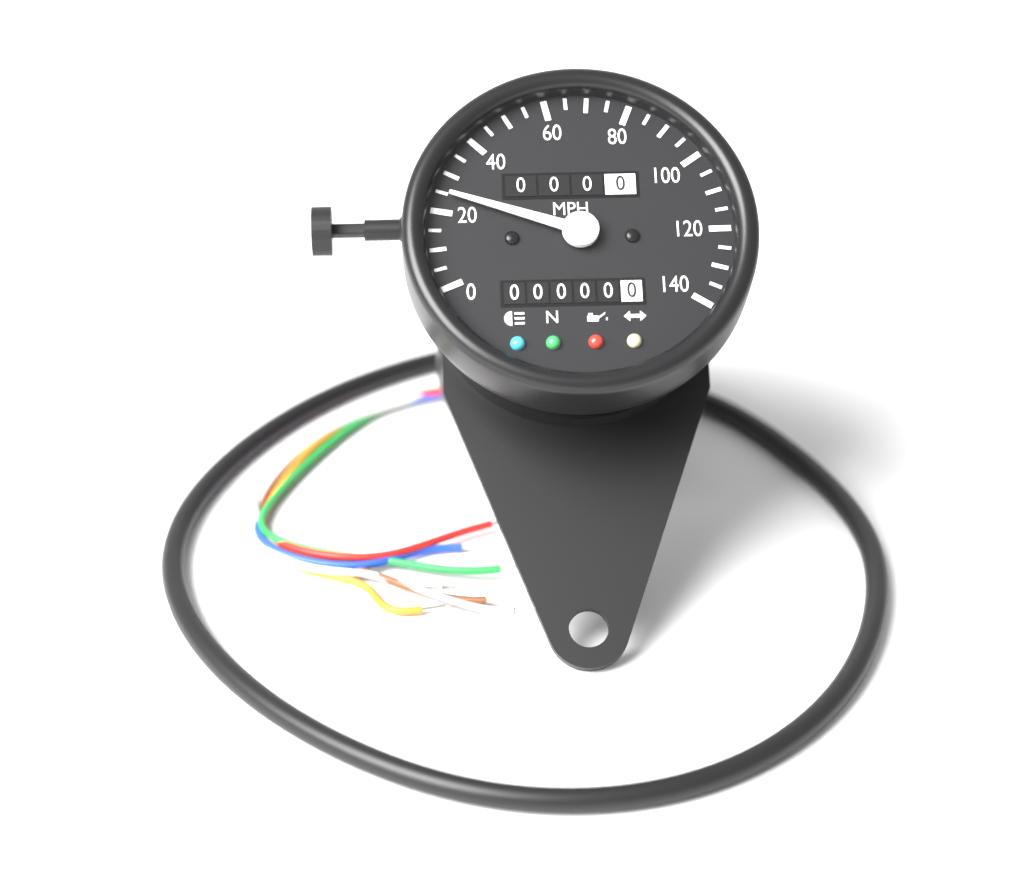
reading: 25 mph
